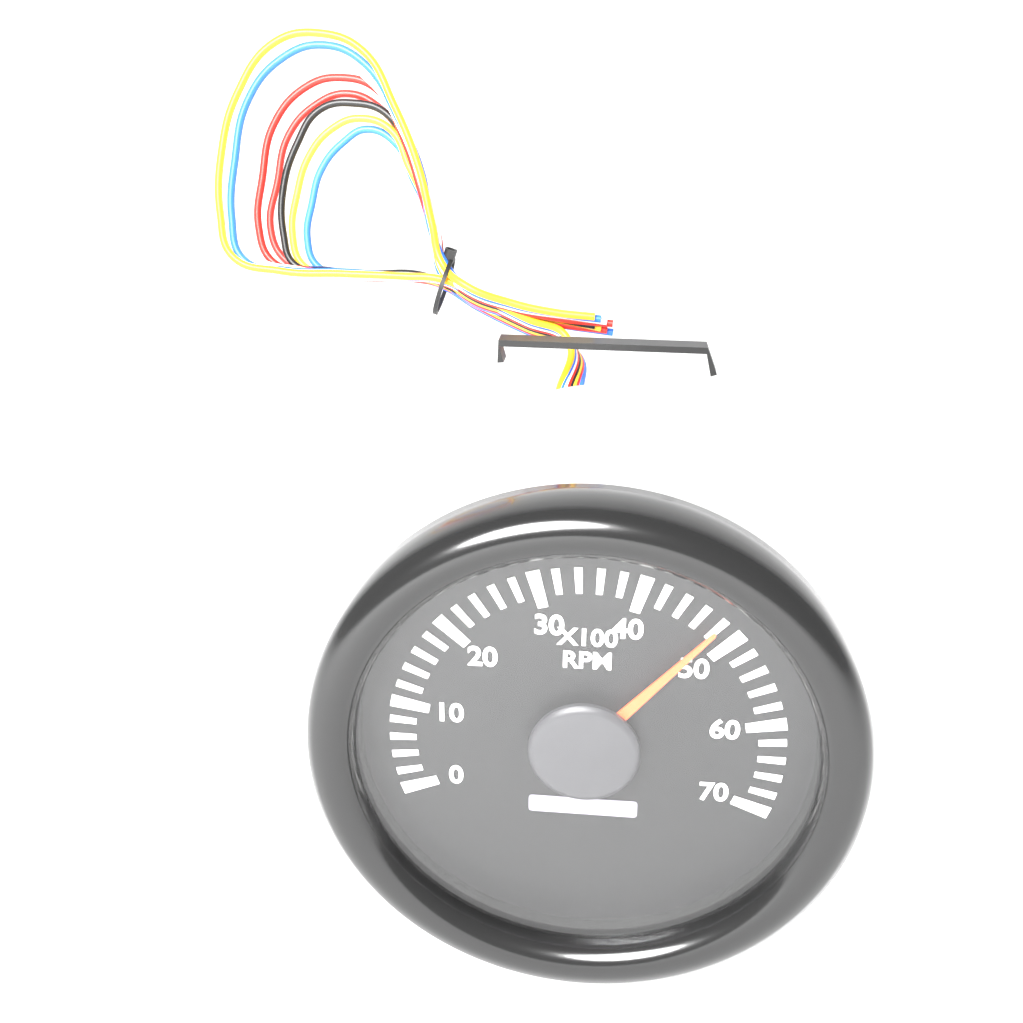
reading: 48 x100 RPM
